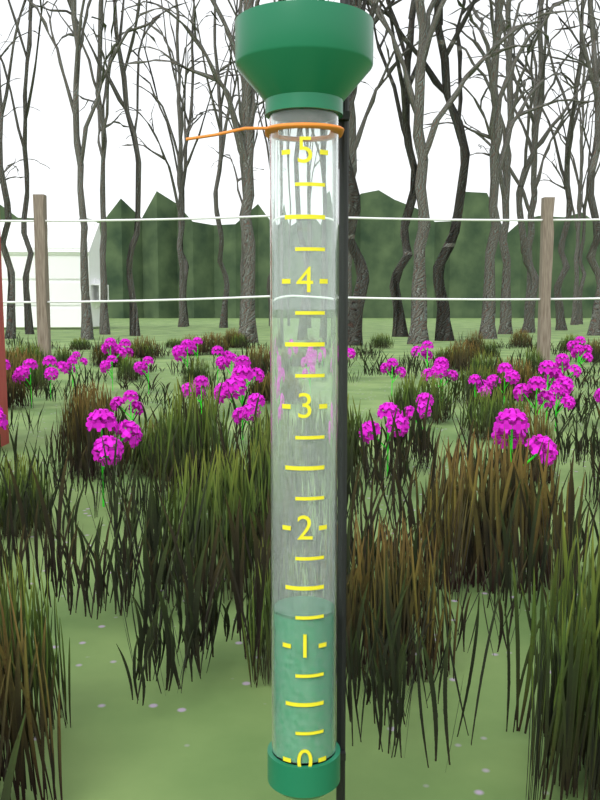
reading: 1.25 (no unit)
